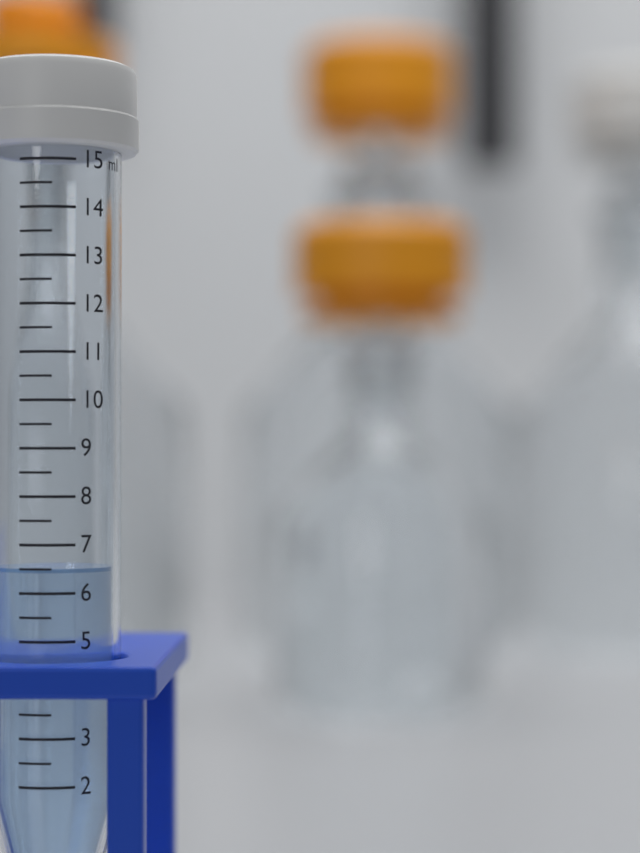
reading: 6.5 ml
